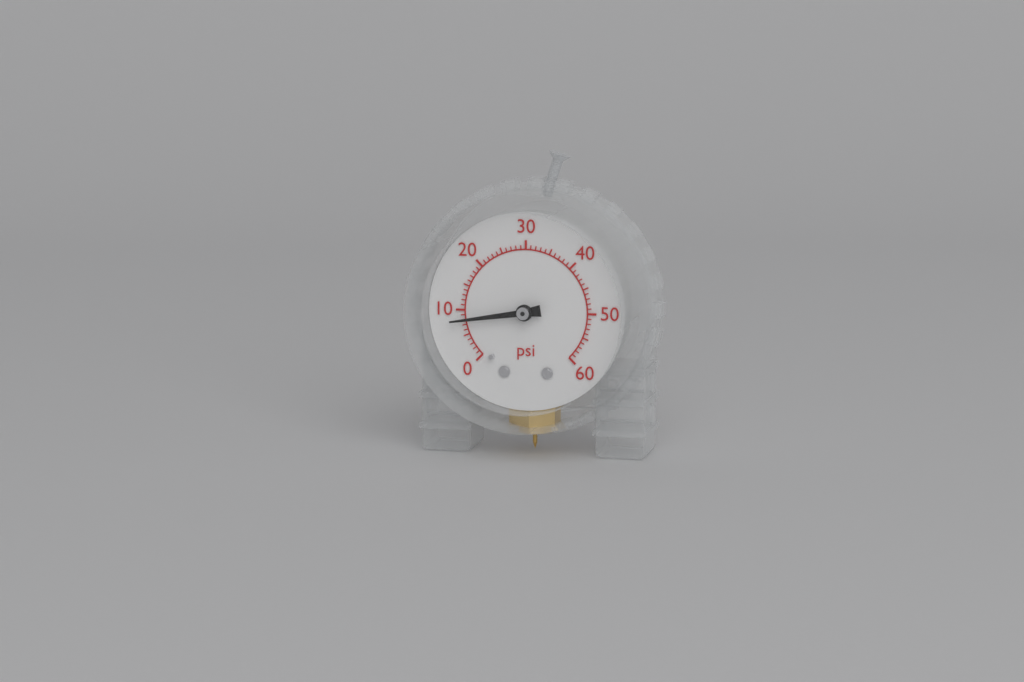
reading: 8 psi
